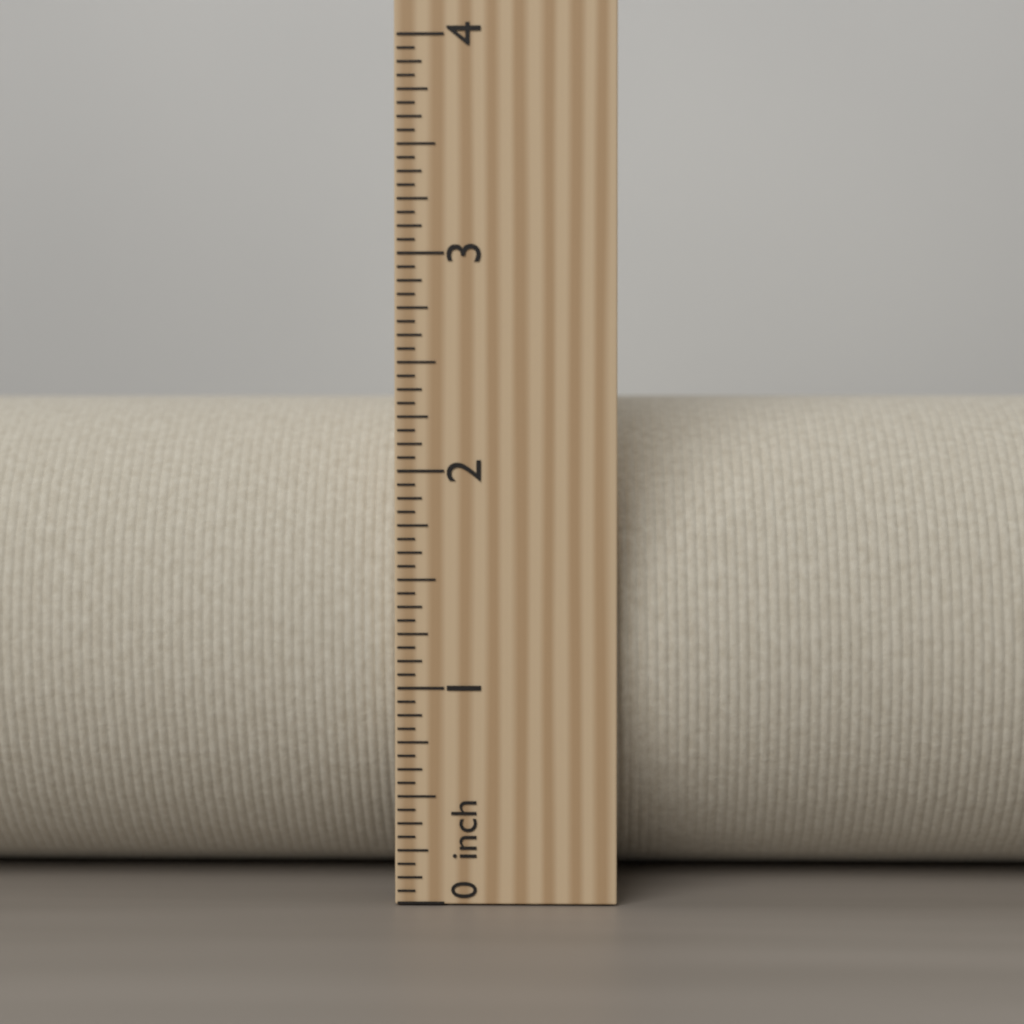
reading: 2.3750 inch
